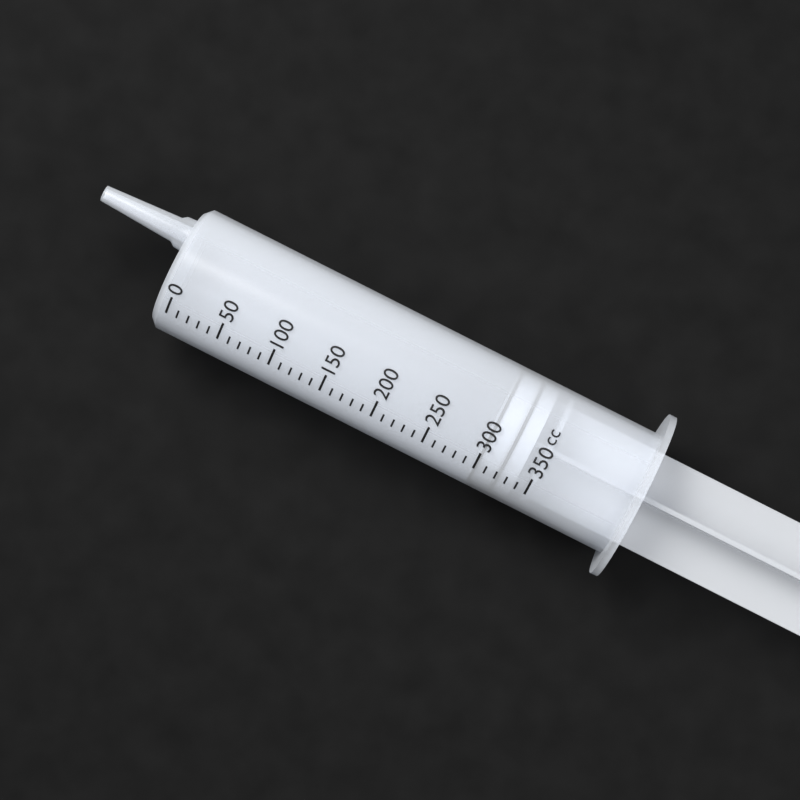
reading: 300 cc
